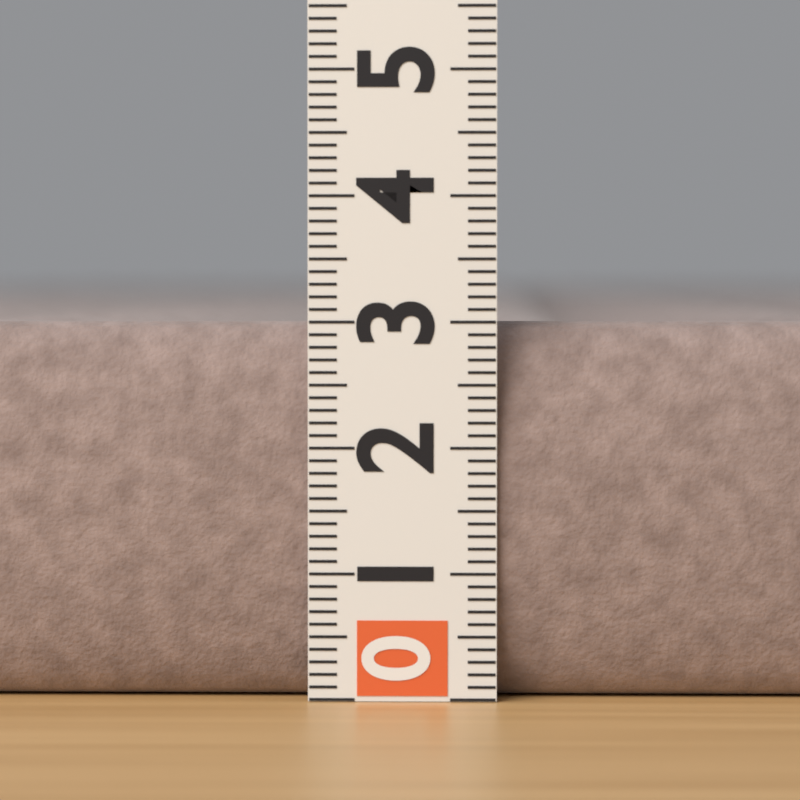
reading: 3.0 (no unit)
